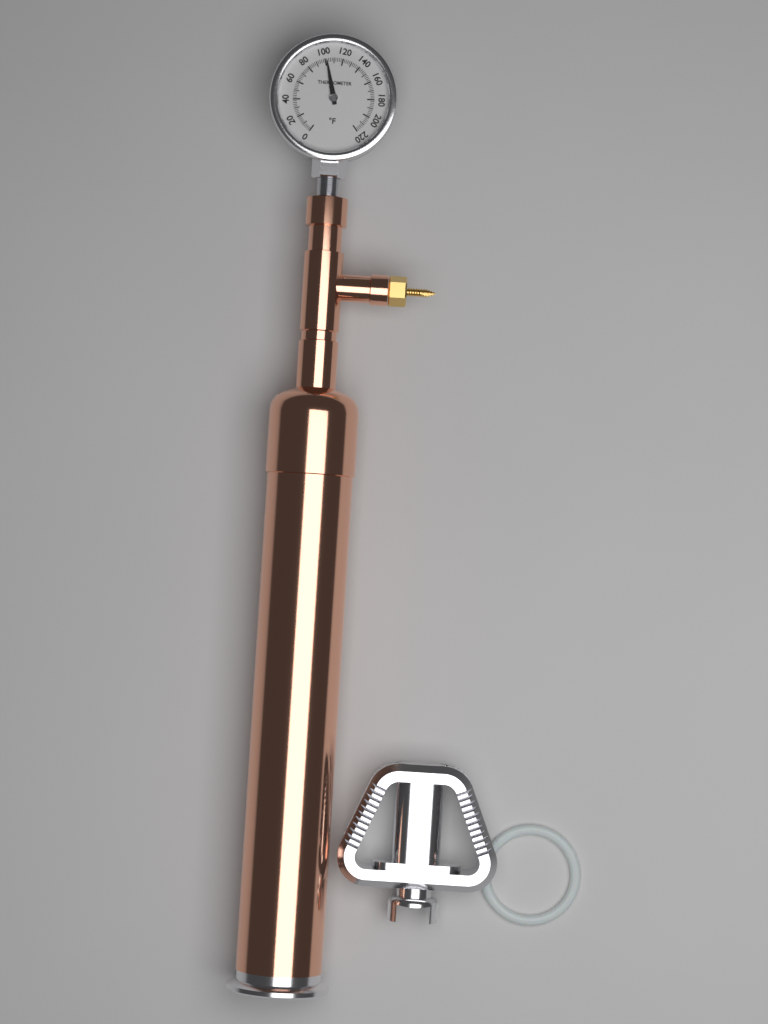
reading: 102 °F
